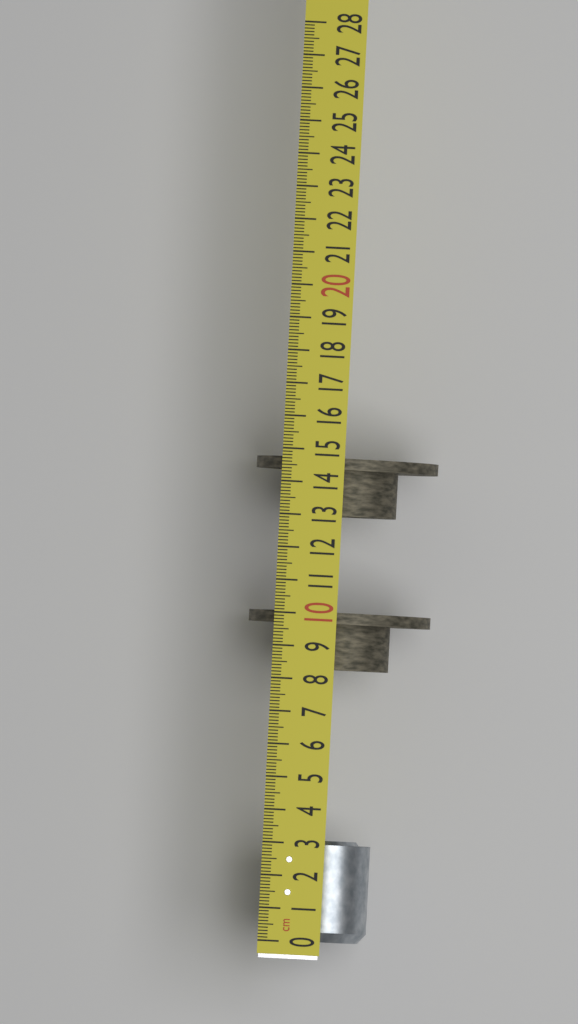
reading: 3.1 cm
